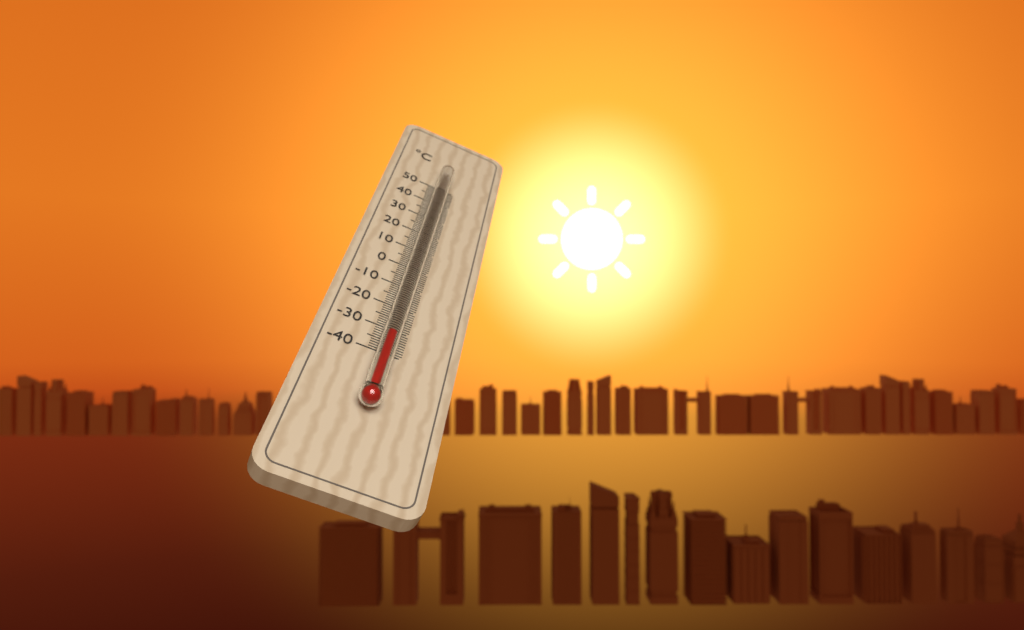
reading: -35 °C
